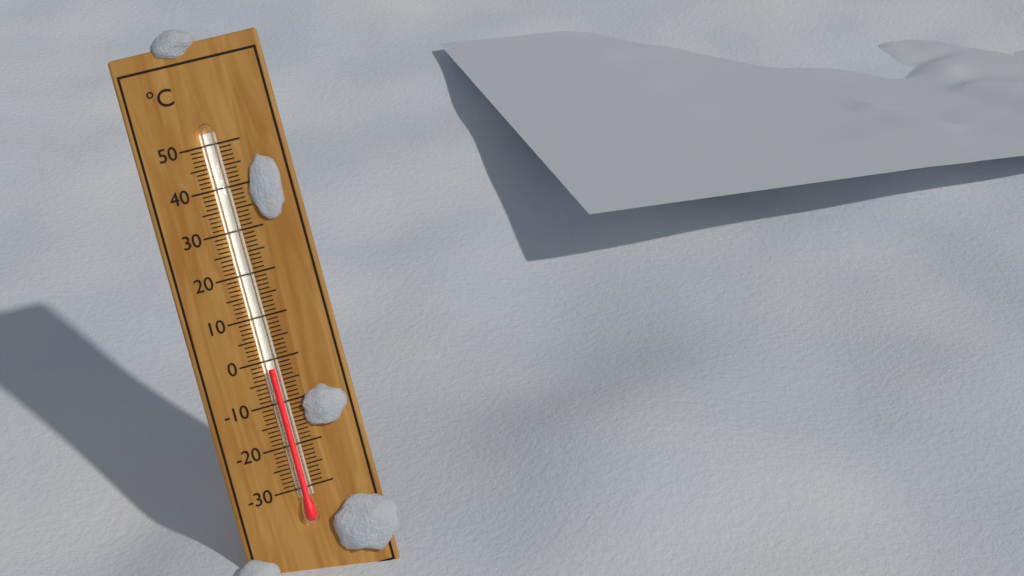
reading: -2 °C
